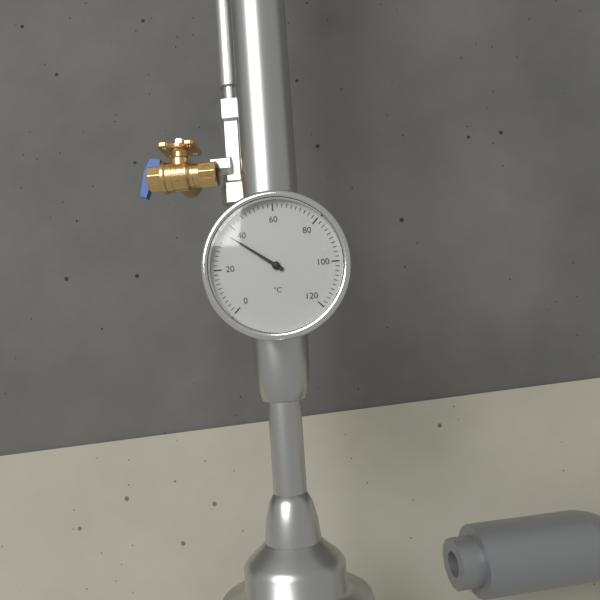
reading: 36 °C
